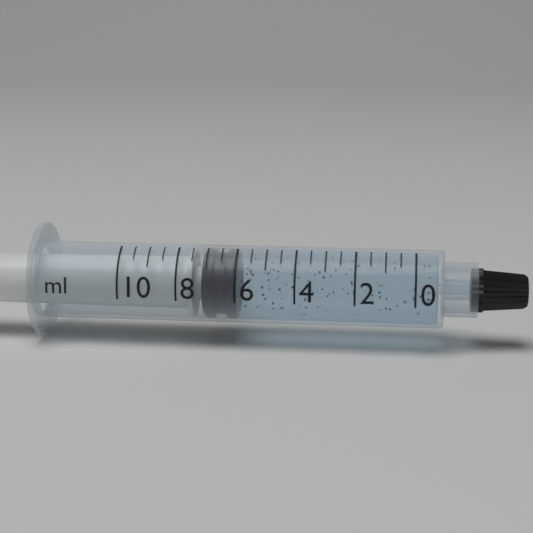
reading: 6.0 ml
